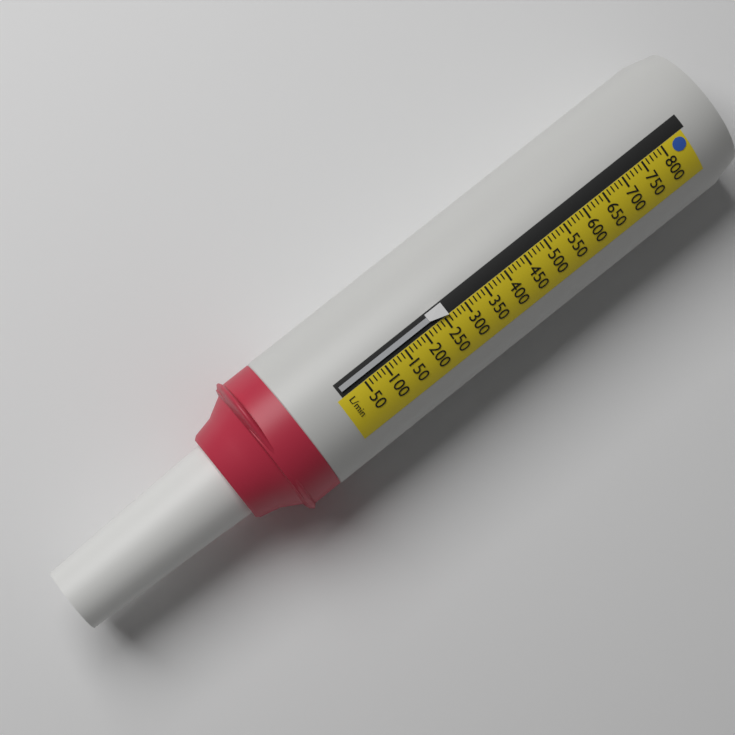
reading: 260 L/min
